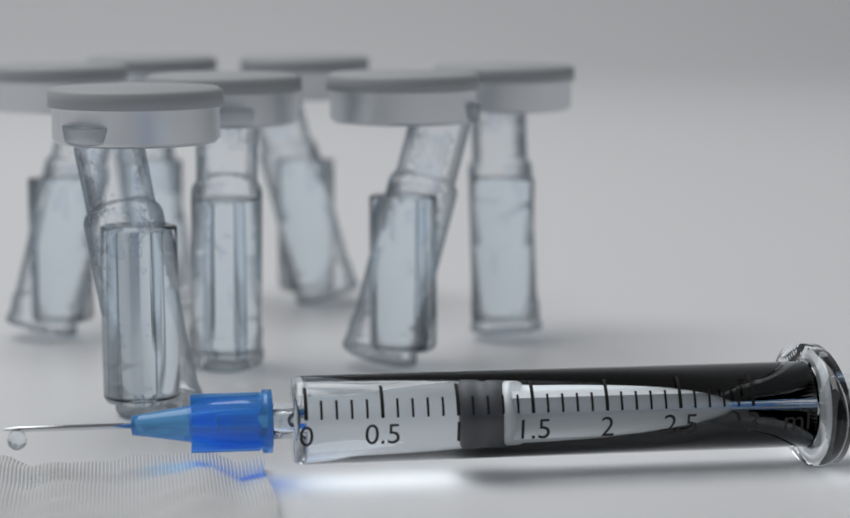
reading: 1.0 ml
